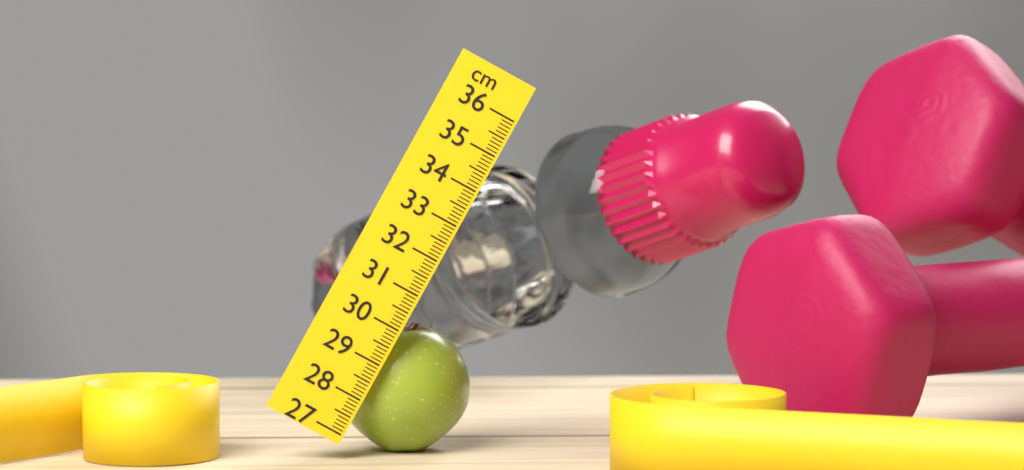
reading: 30.3 cm
